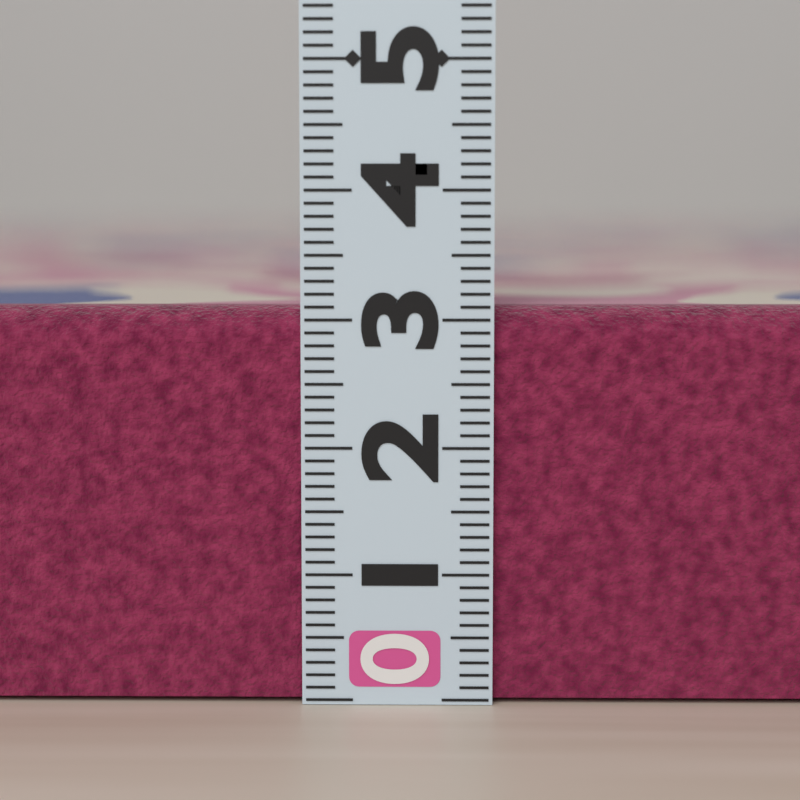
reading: 3.1 (no unit)
